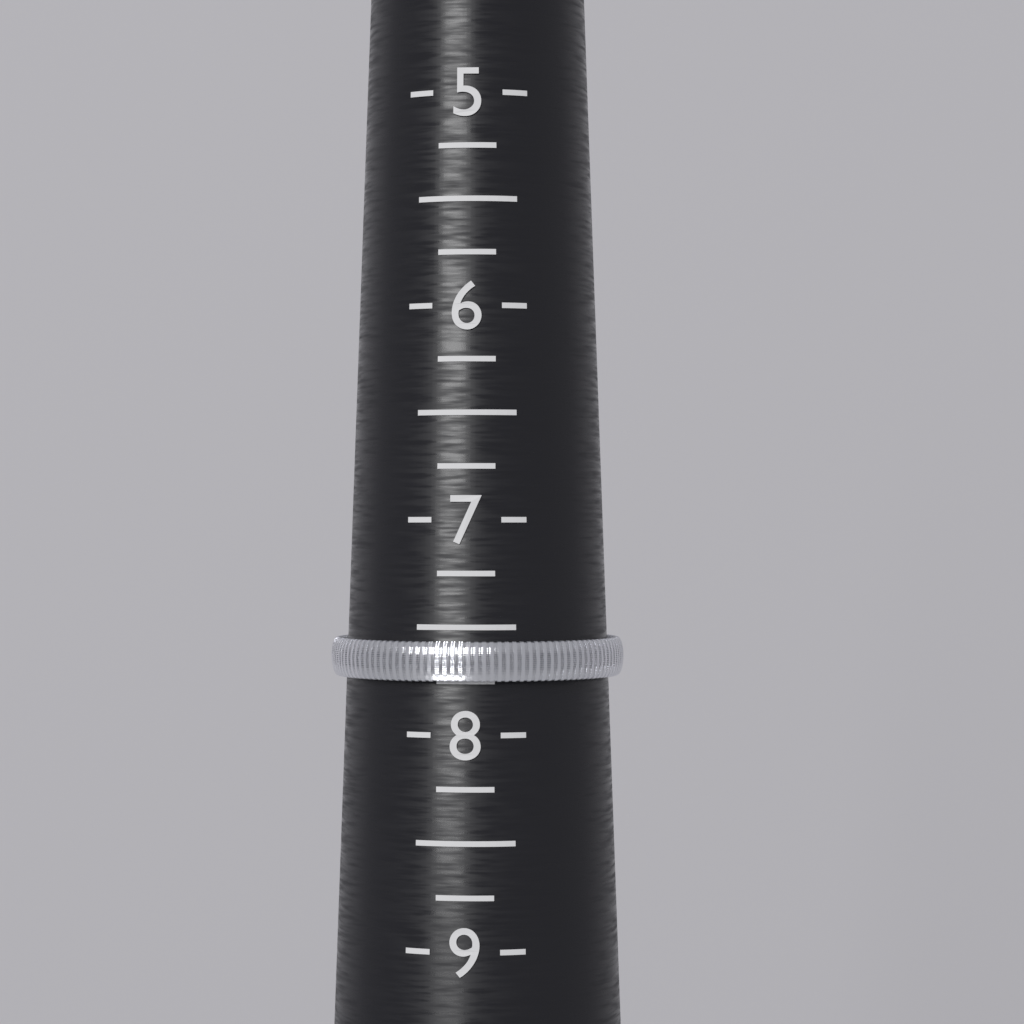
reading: 7.75 (no unit)
